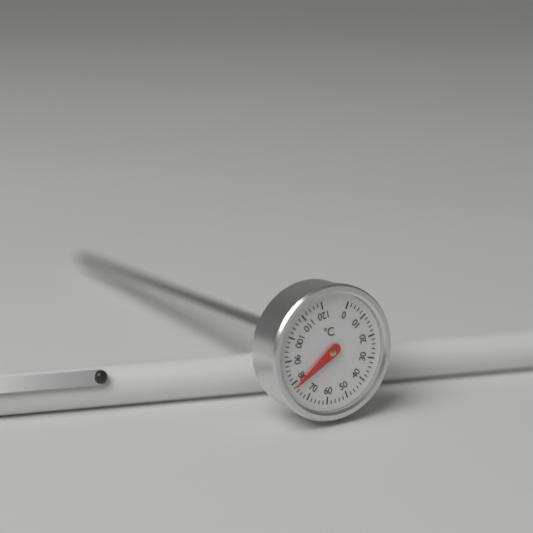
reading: 78 °C
